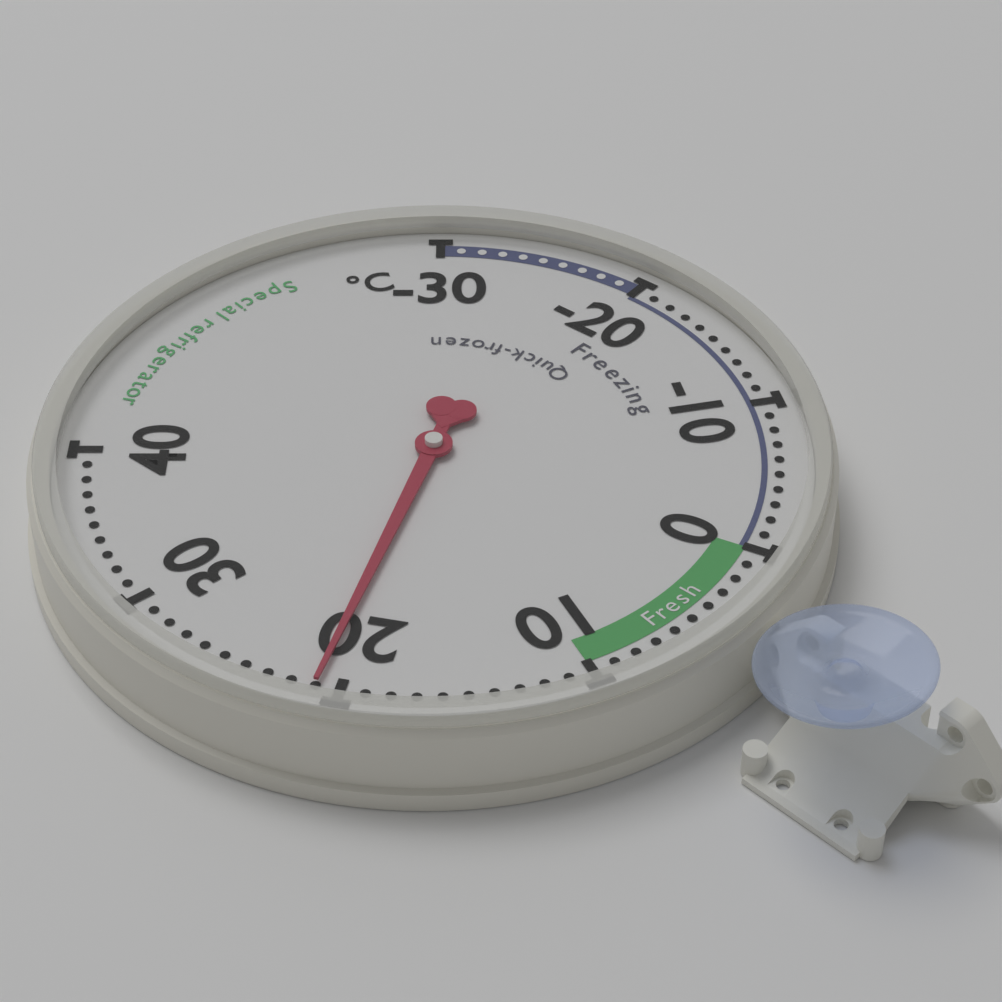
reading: 21 °C
